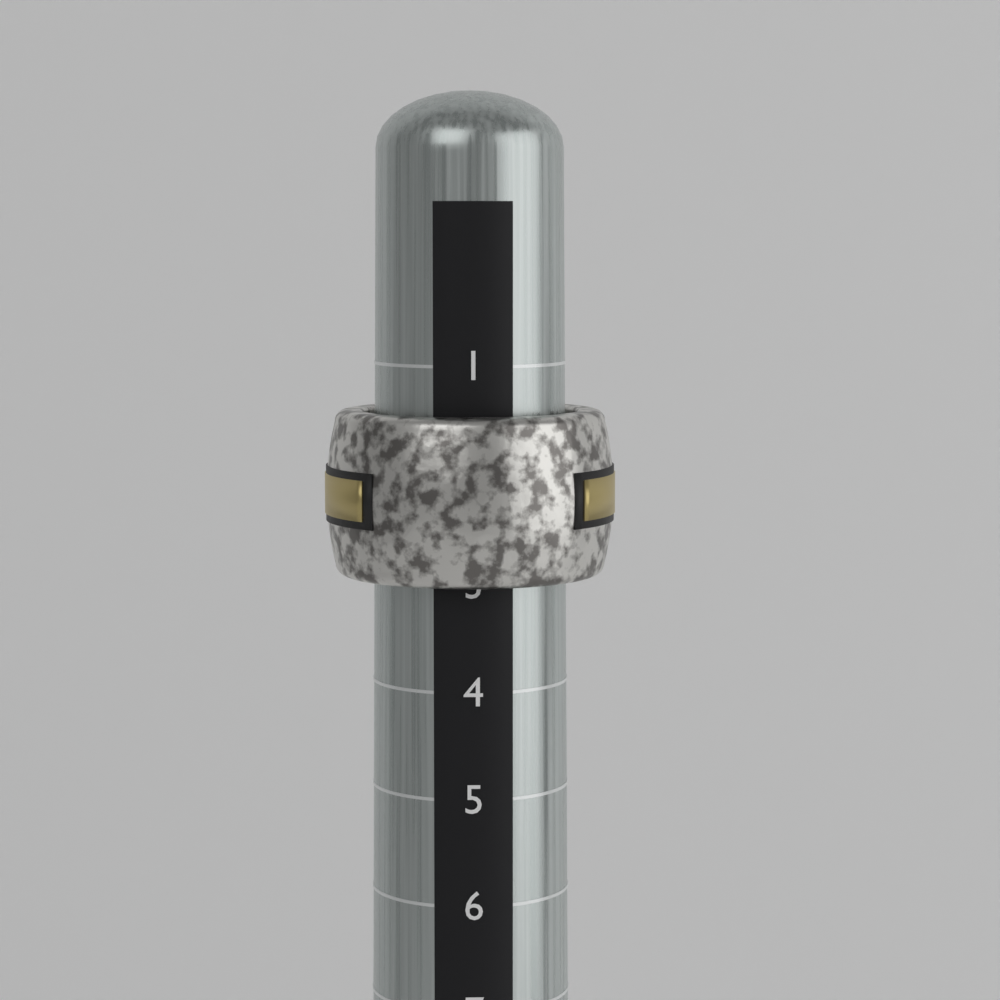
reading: 3 (no unit)
